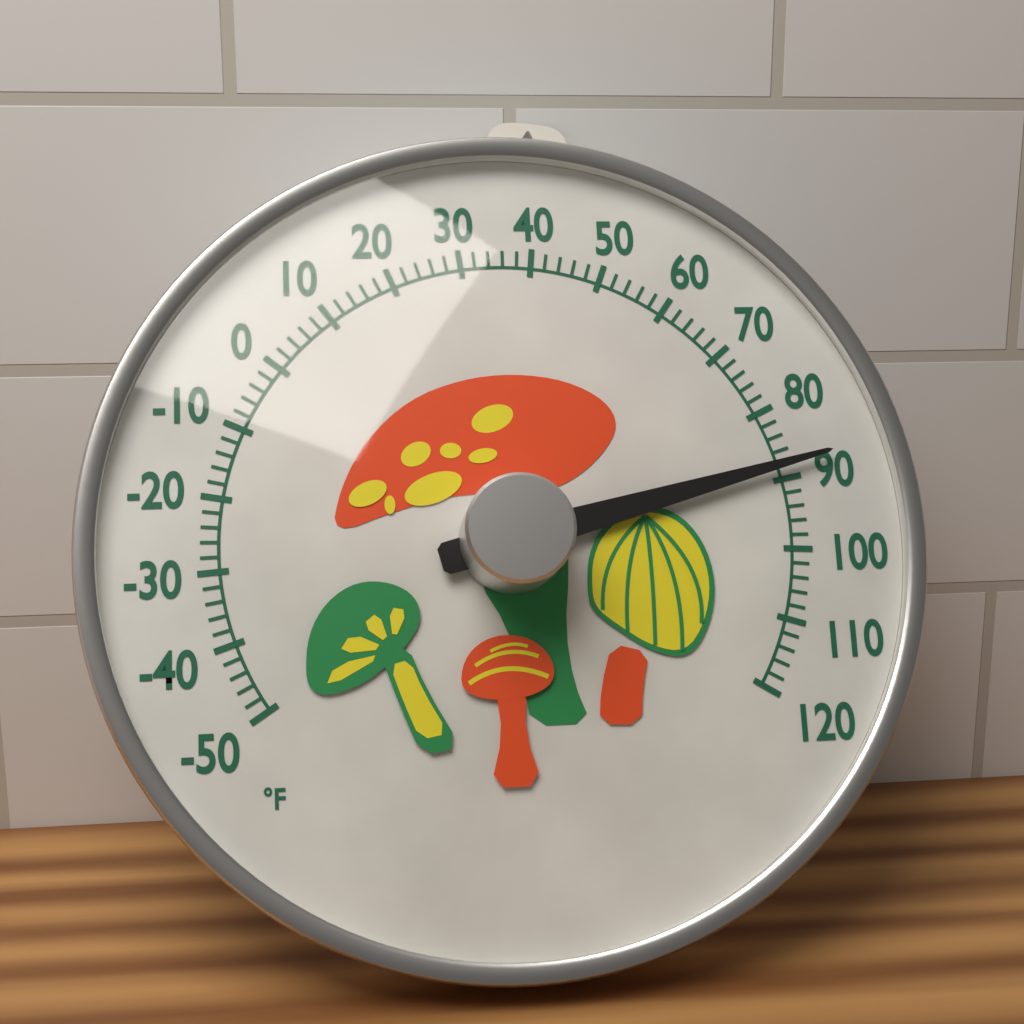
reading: 88 °F
